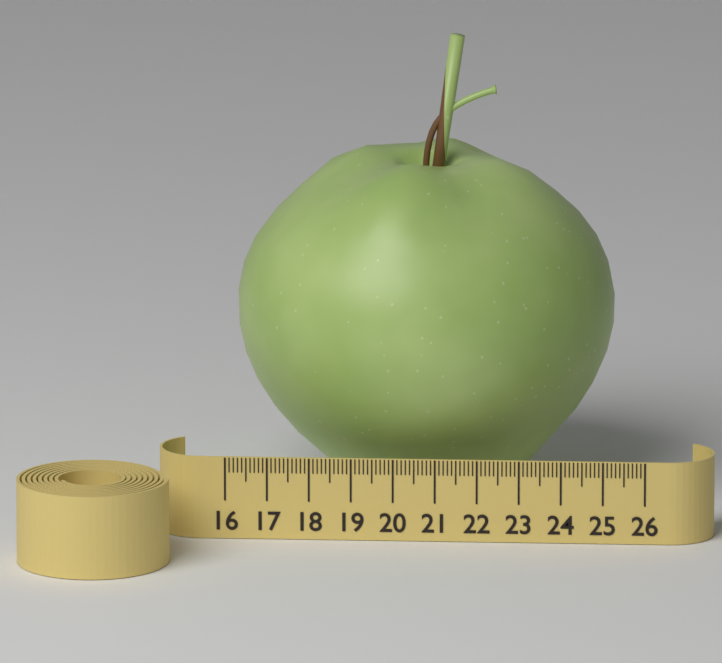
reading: 25.1 (no unit)
